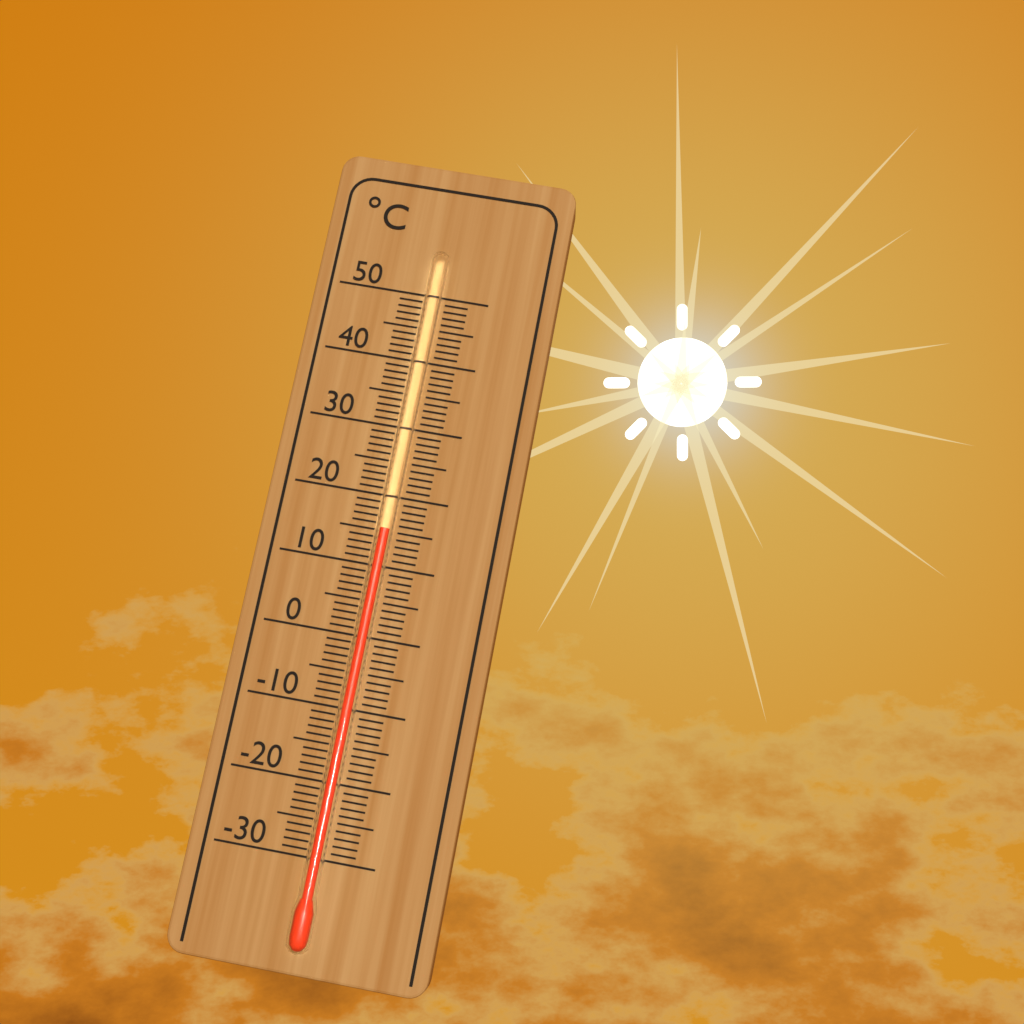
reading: 15 °C
